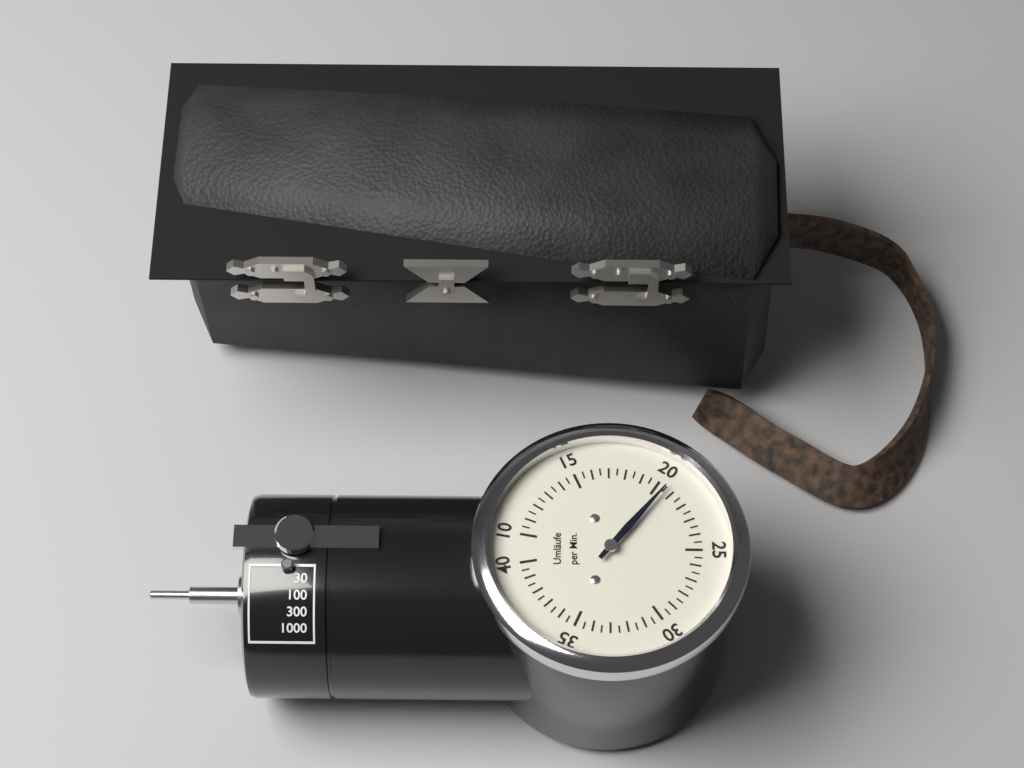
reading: 20.5 Umläufe per Min.
